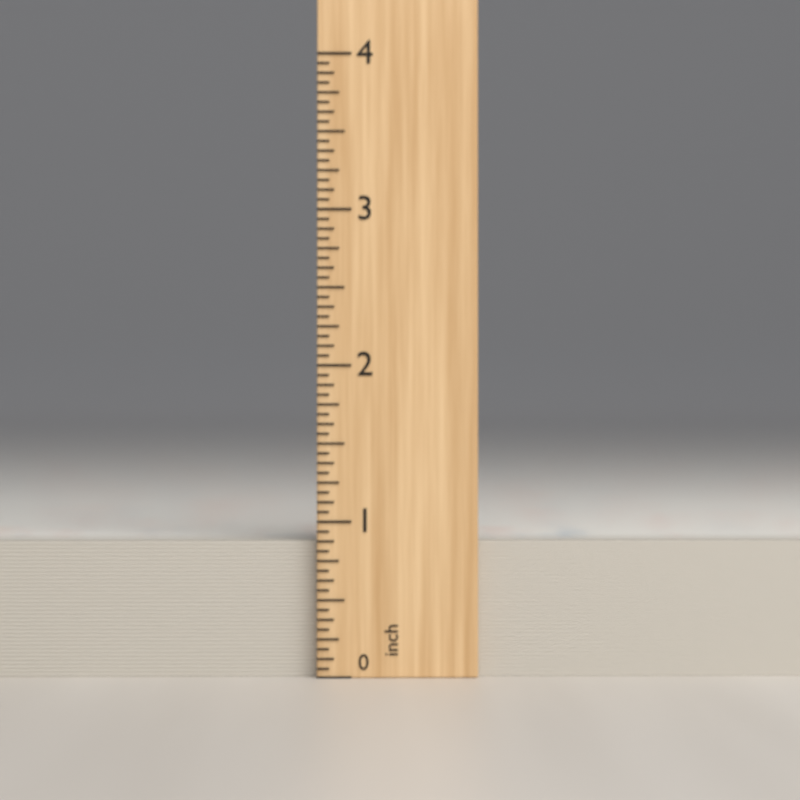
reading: 0.8750 inch
